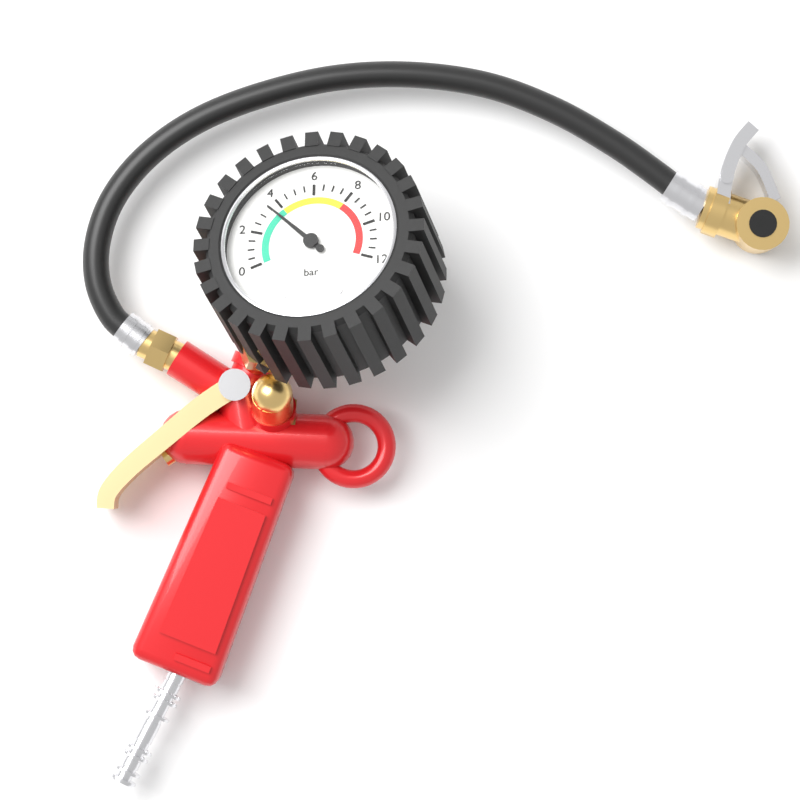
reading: 3.5 bar
